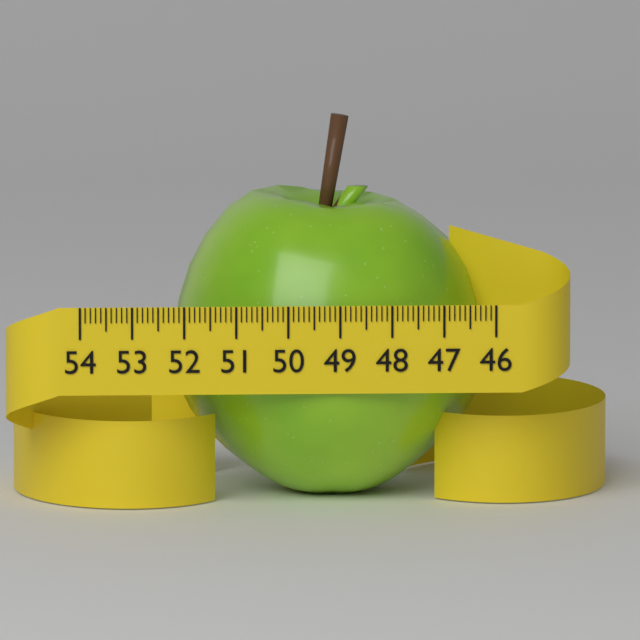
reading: 52.1 (no unit)
